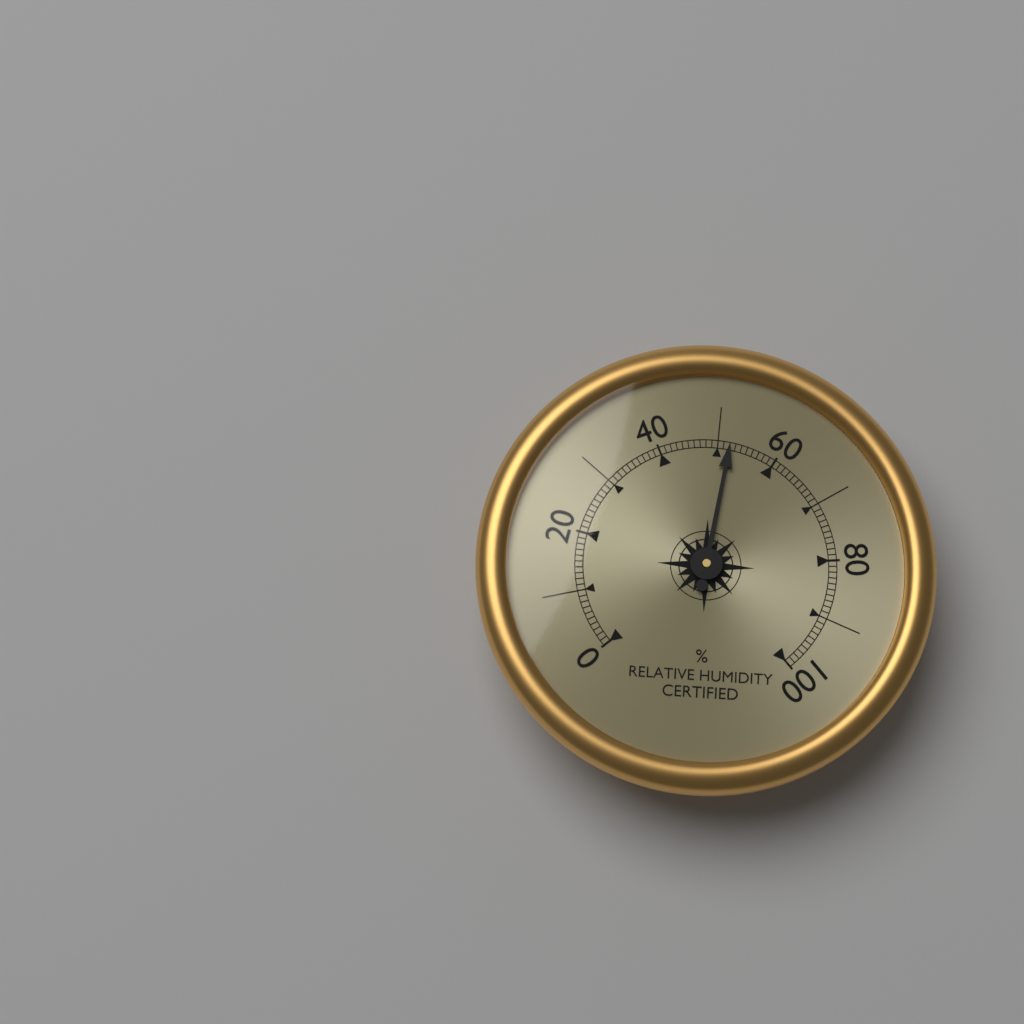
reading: 52 %
